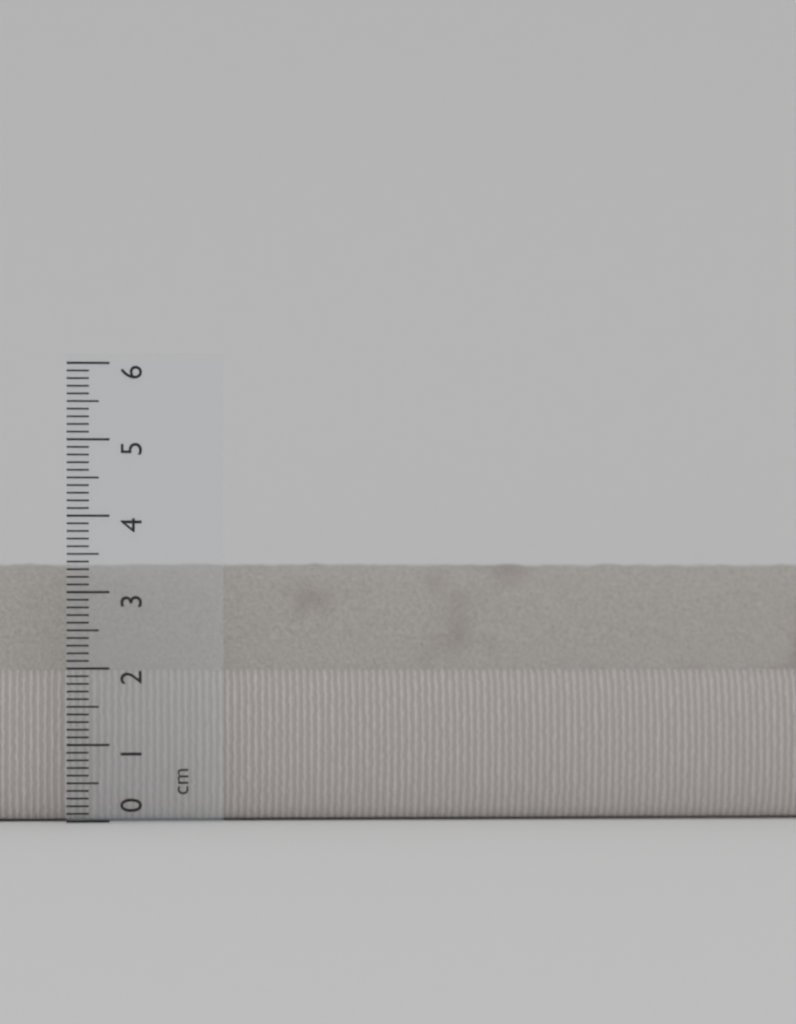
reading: 3.4 cm
